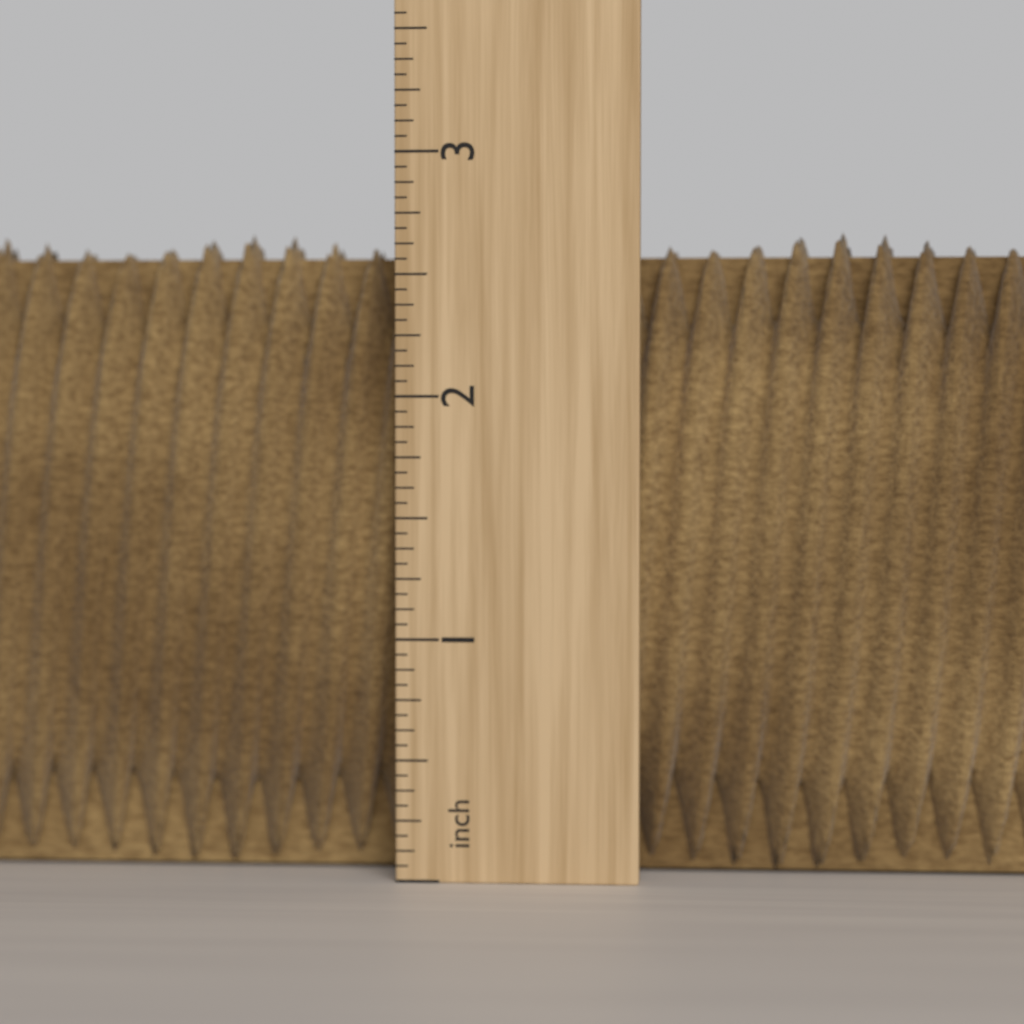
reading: 2.6875 inch
